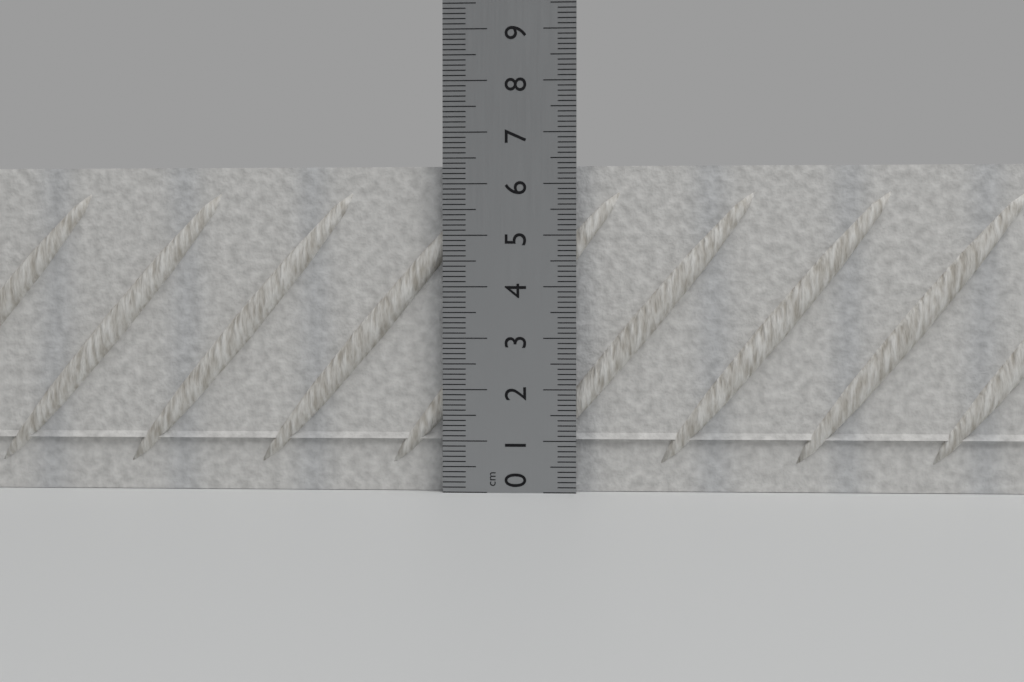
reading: 6.4 cm
